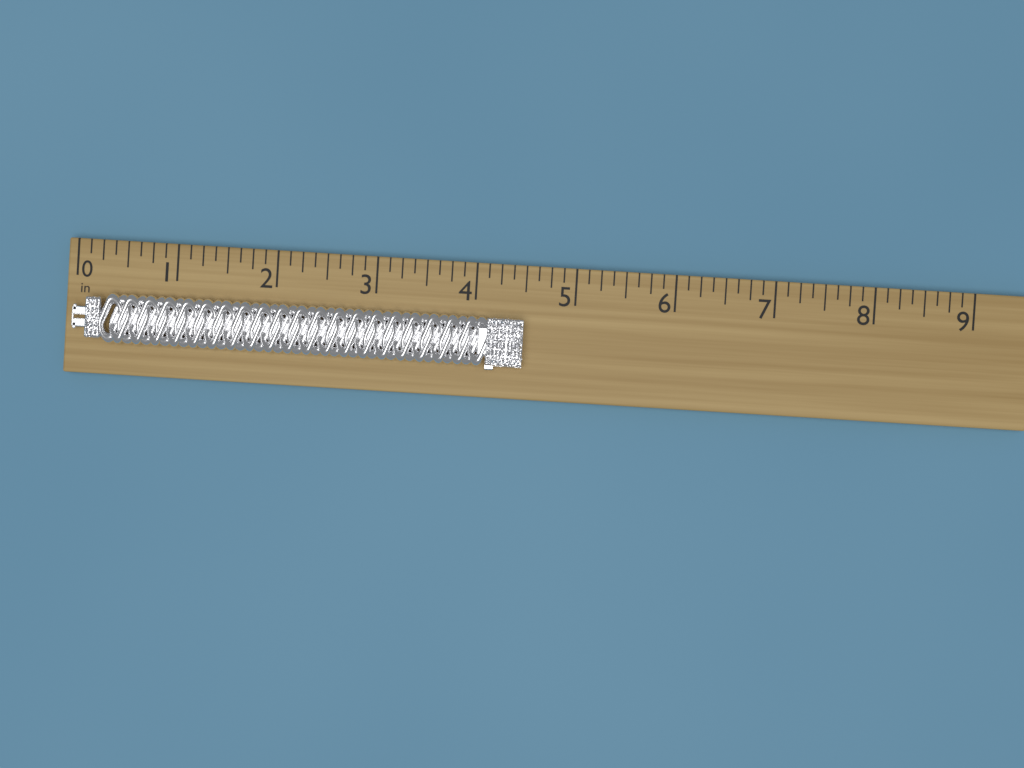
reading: 4.500 in
